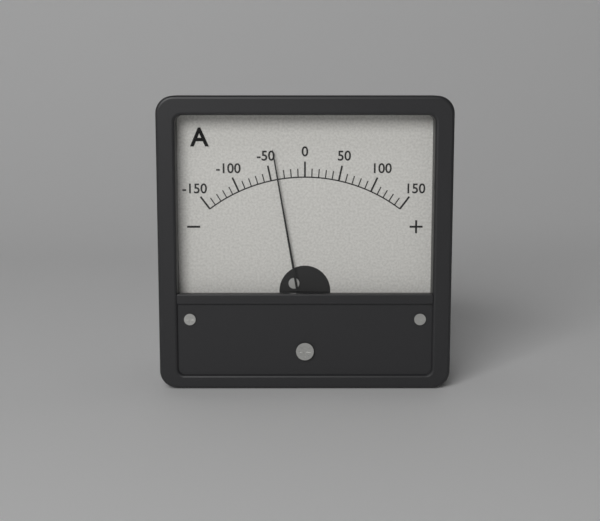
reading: -40 A
